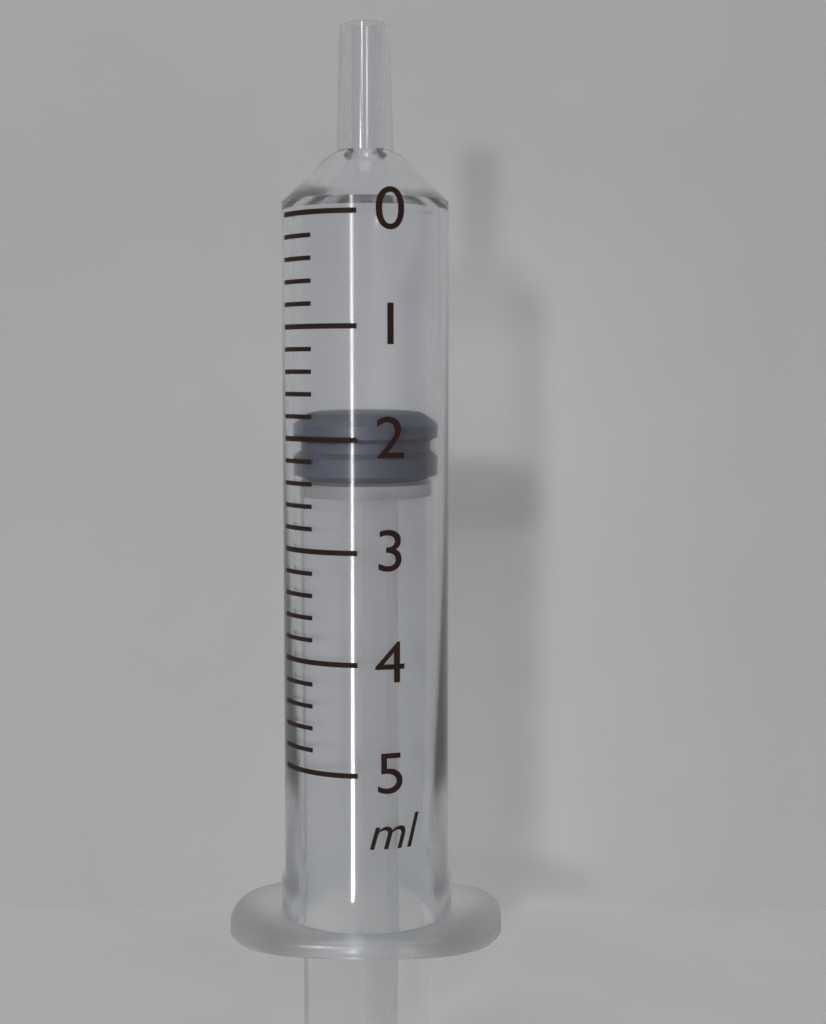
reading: 1.8 ml
